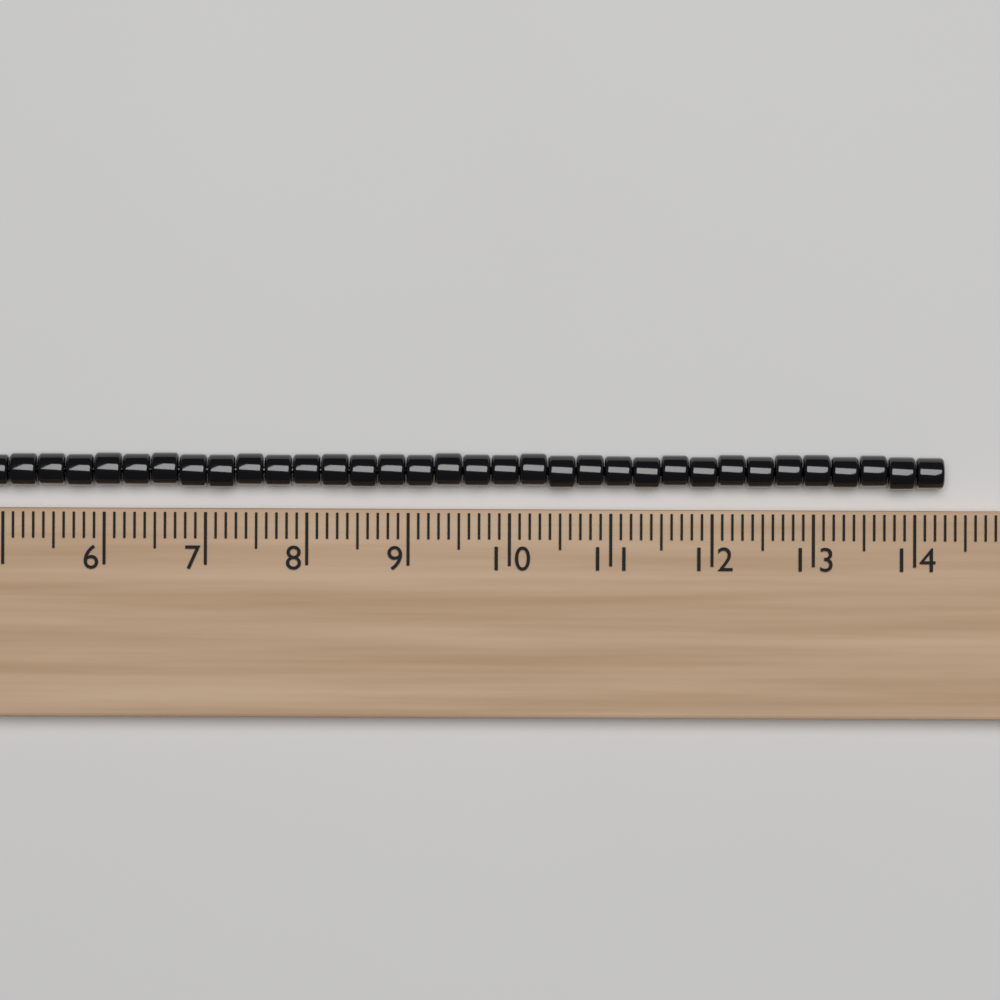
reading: 14.3 (no unit)
